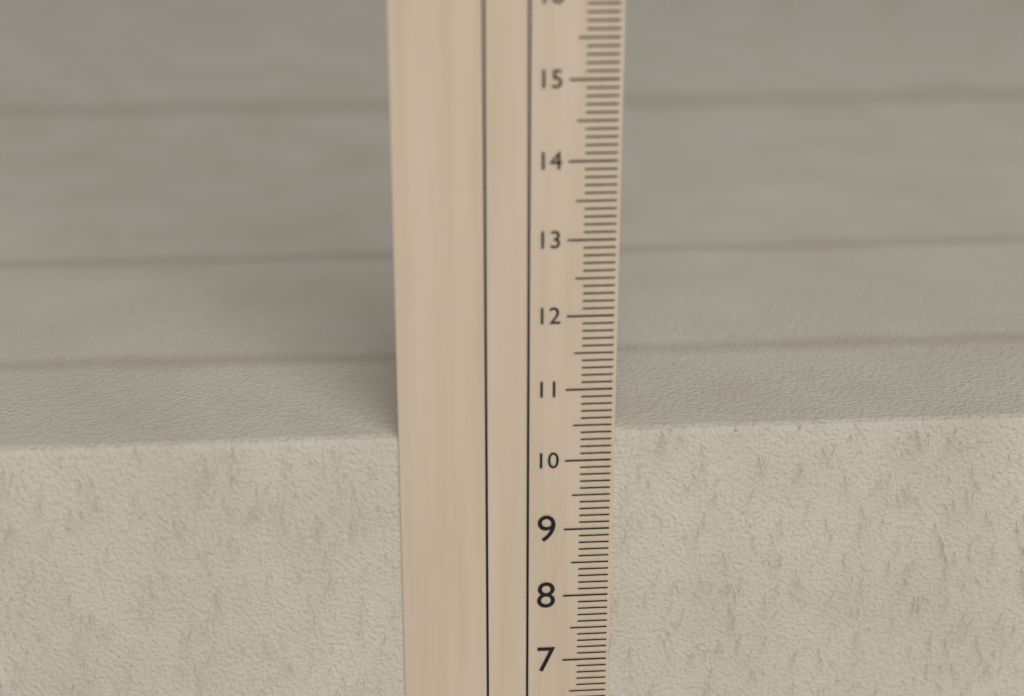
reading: 10.4 cm
